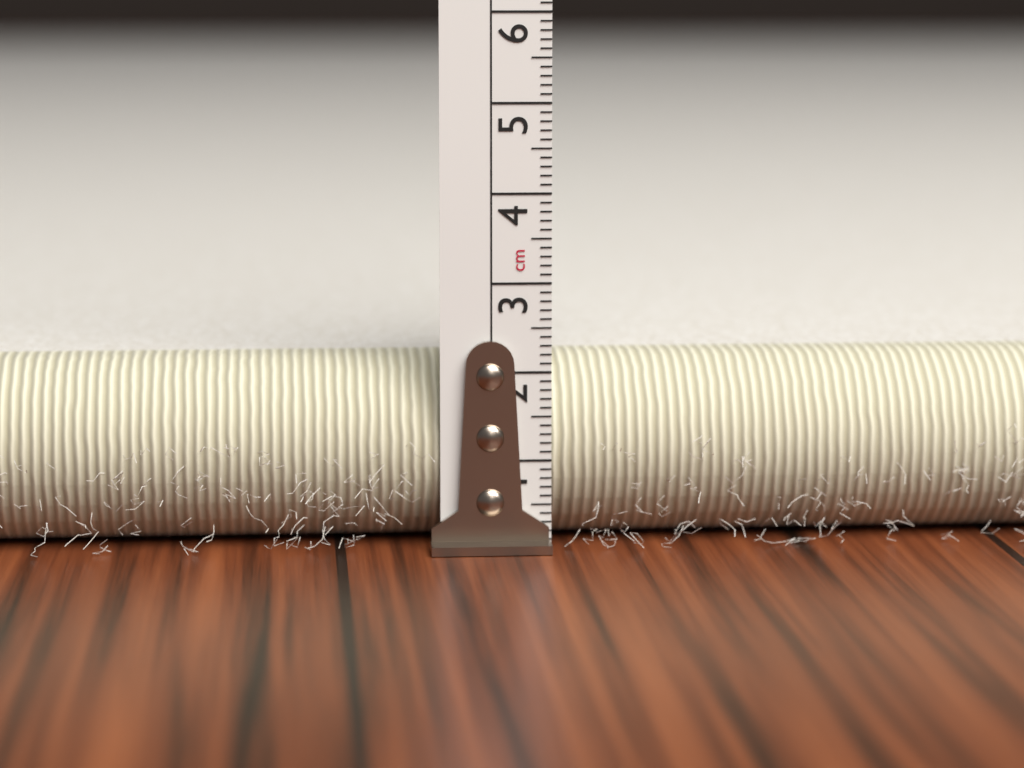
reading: 2.1 cm
